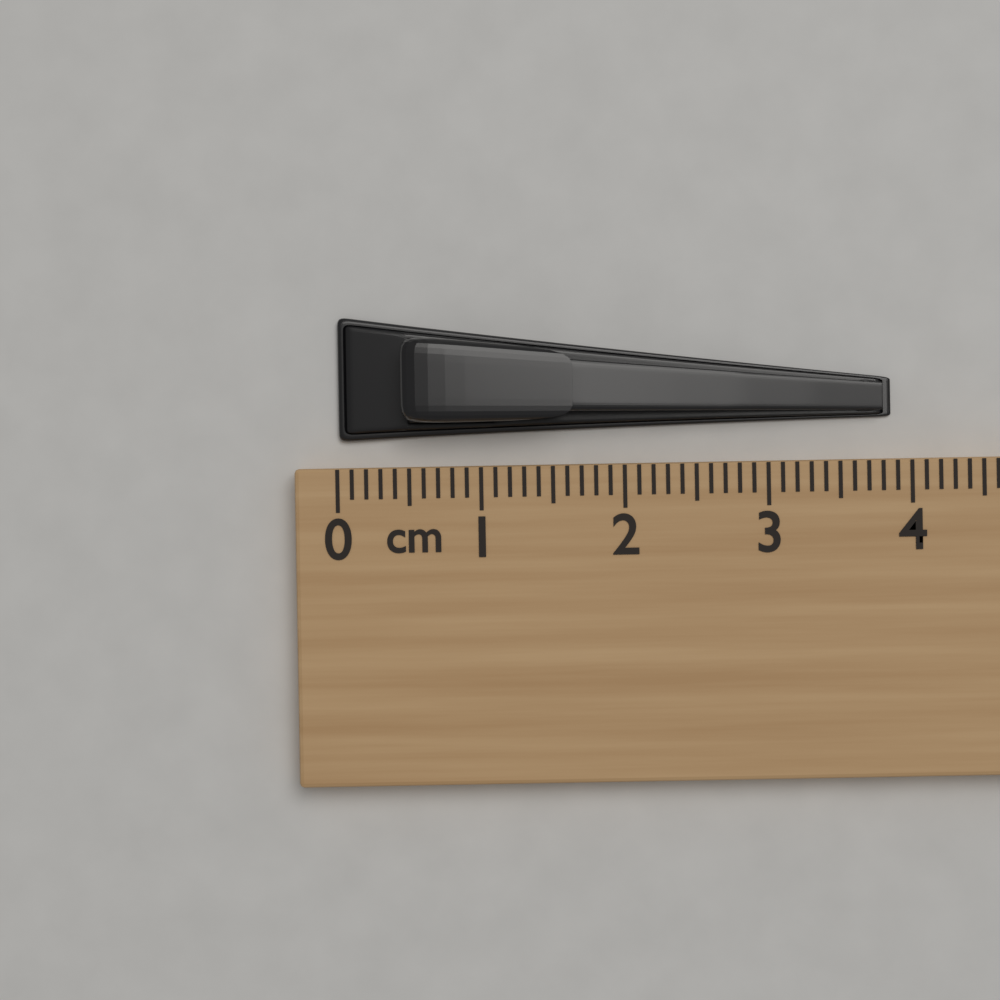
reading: 3.9 cm
